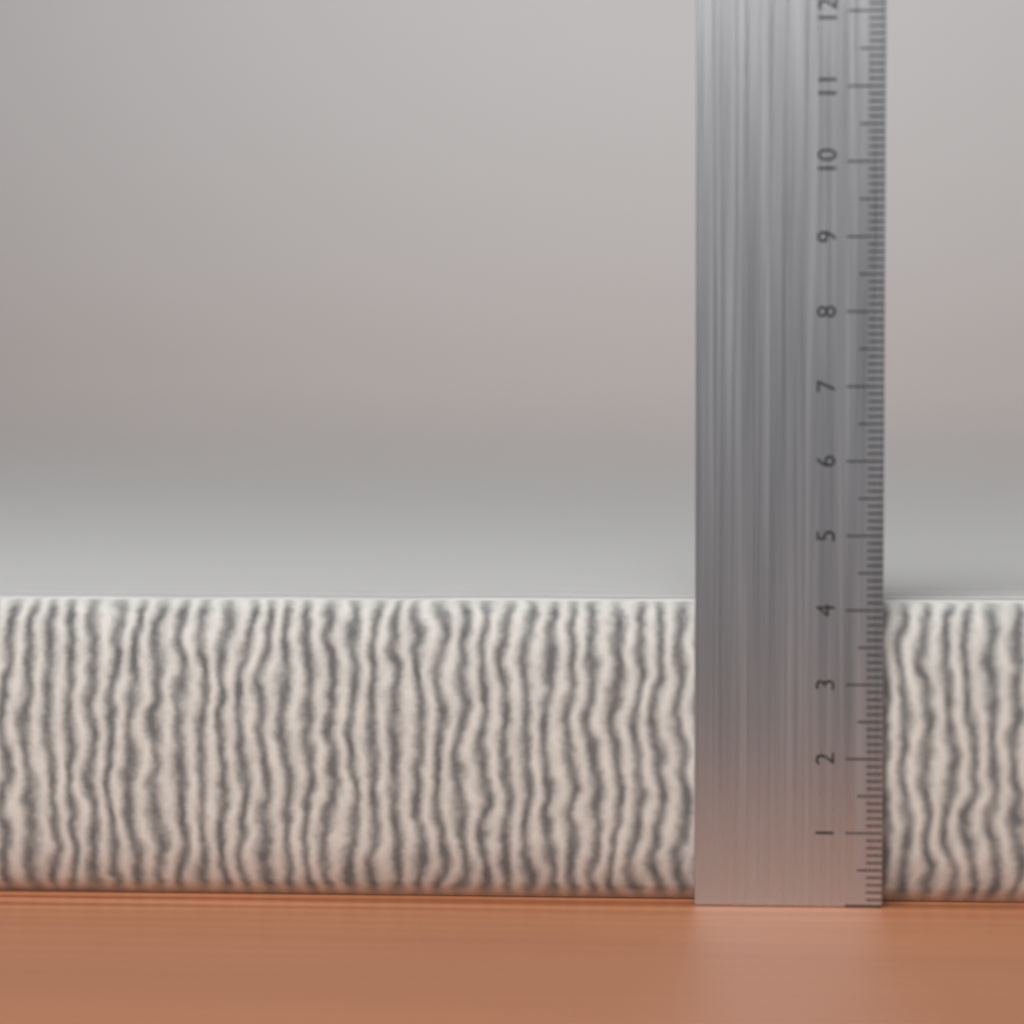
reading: 4.1 cm
